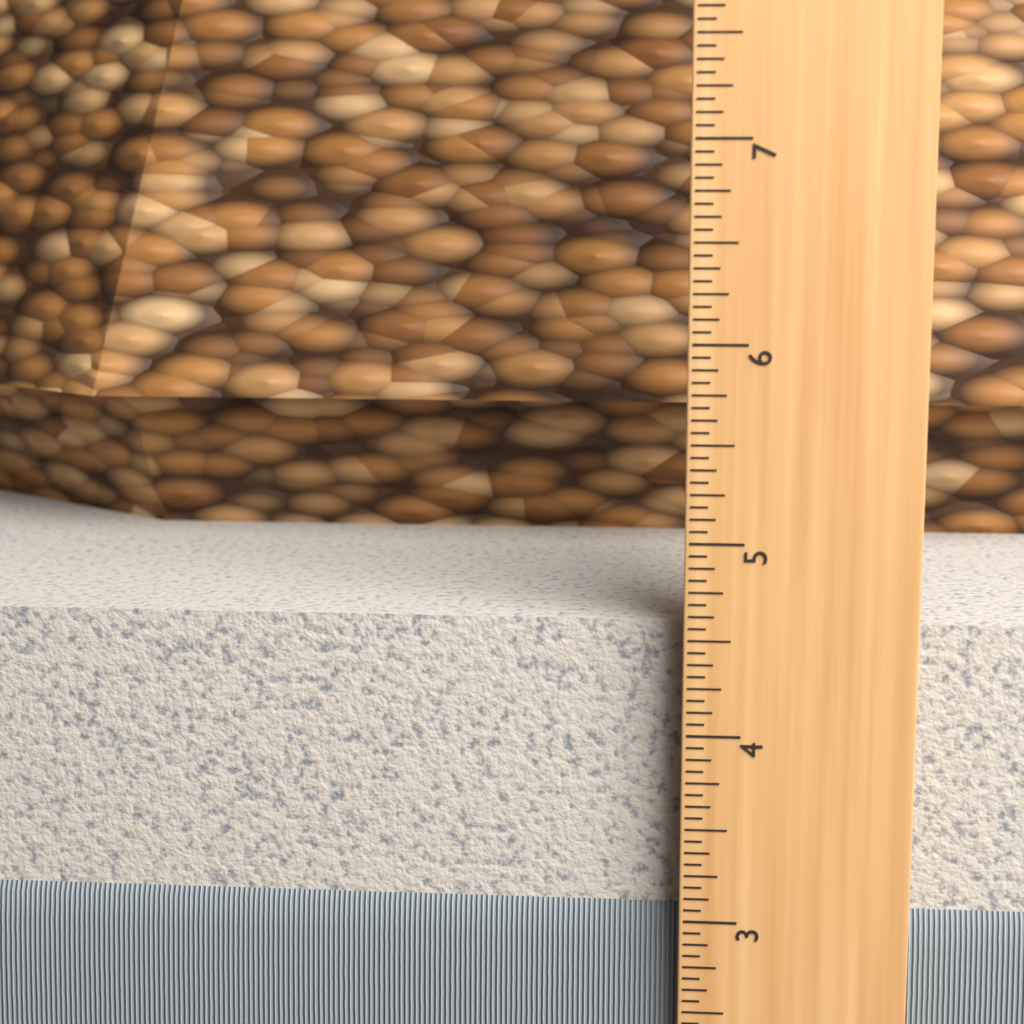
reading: 4.5625 in
